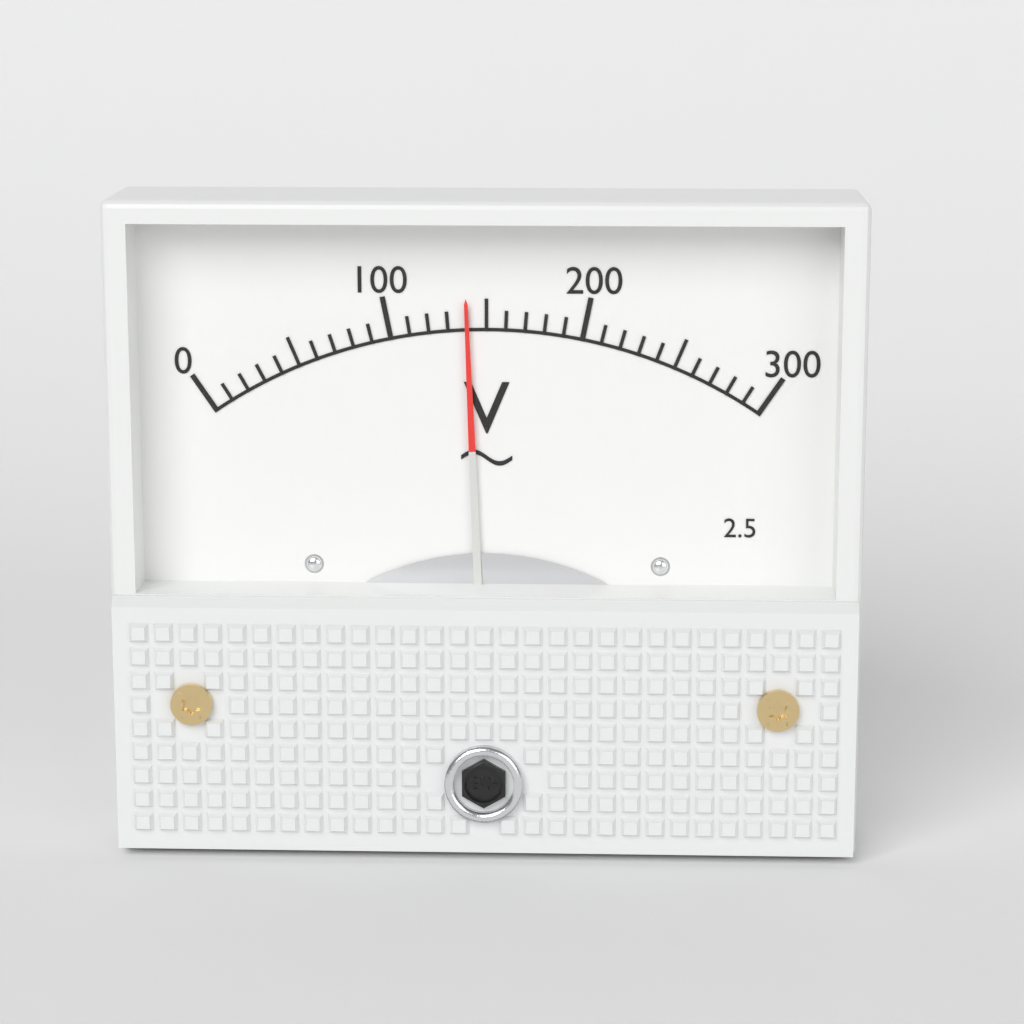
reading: 140 V
